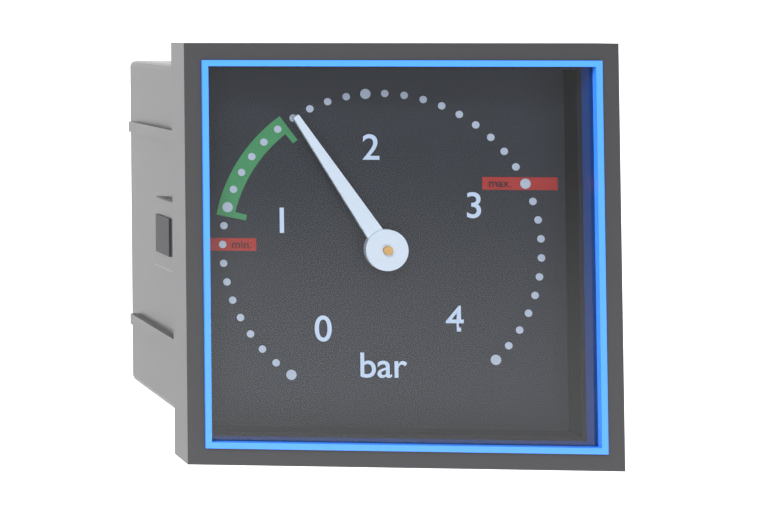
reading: 1.6 bar
